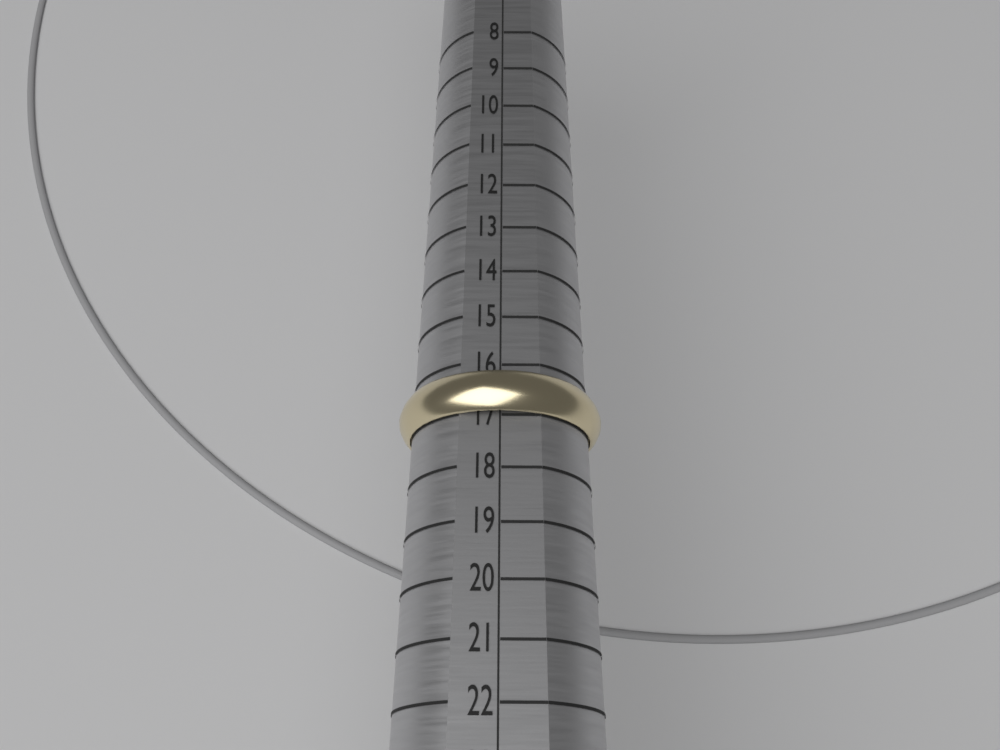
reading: 17 (no unit)
